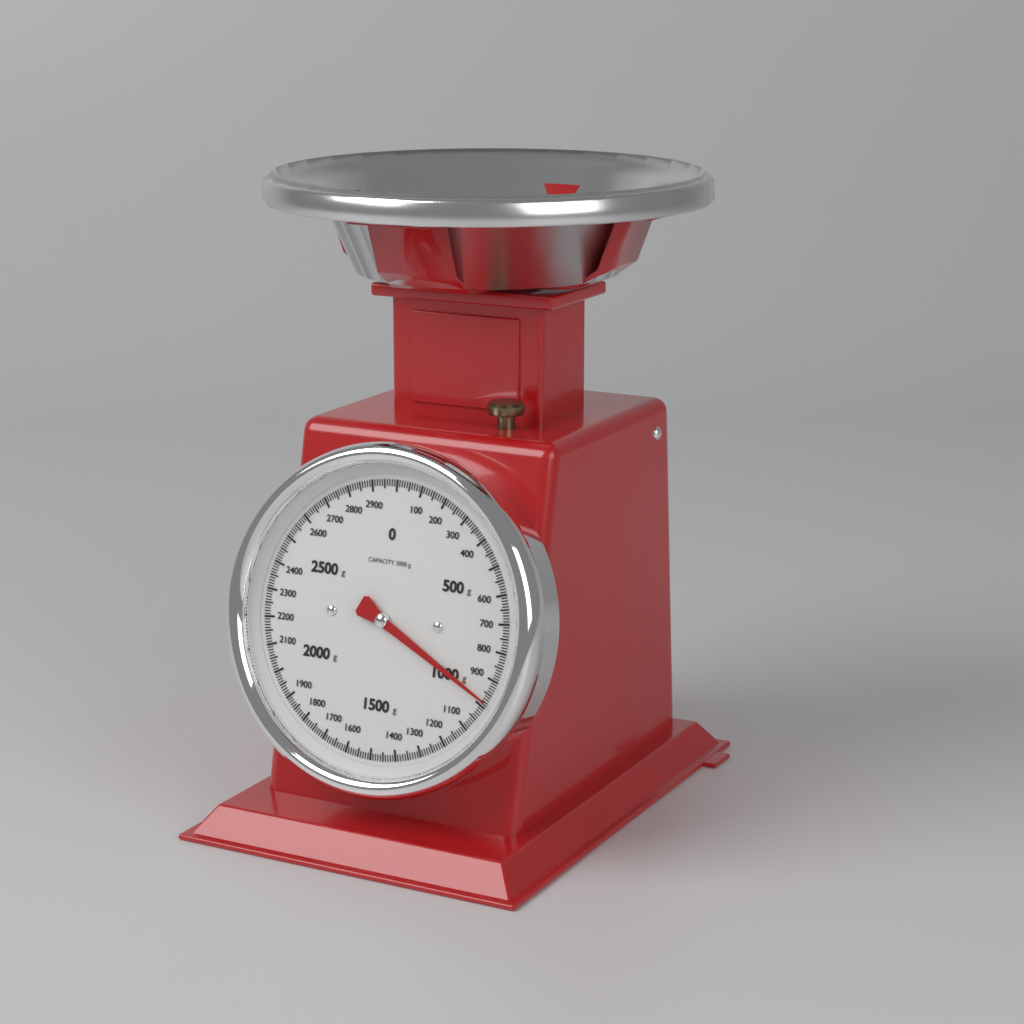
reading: 980 g
